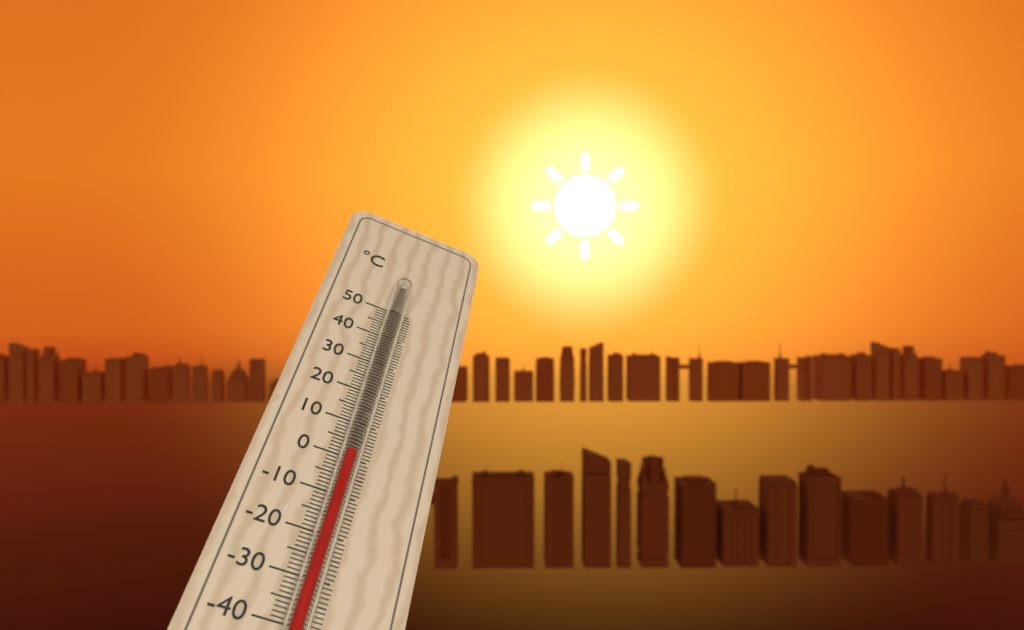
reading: -1 °C
